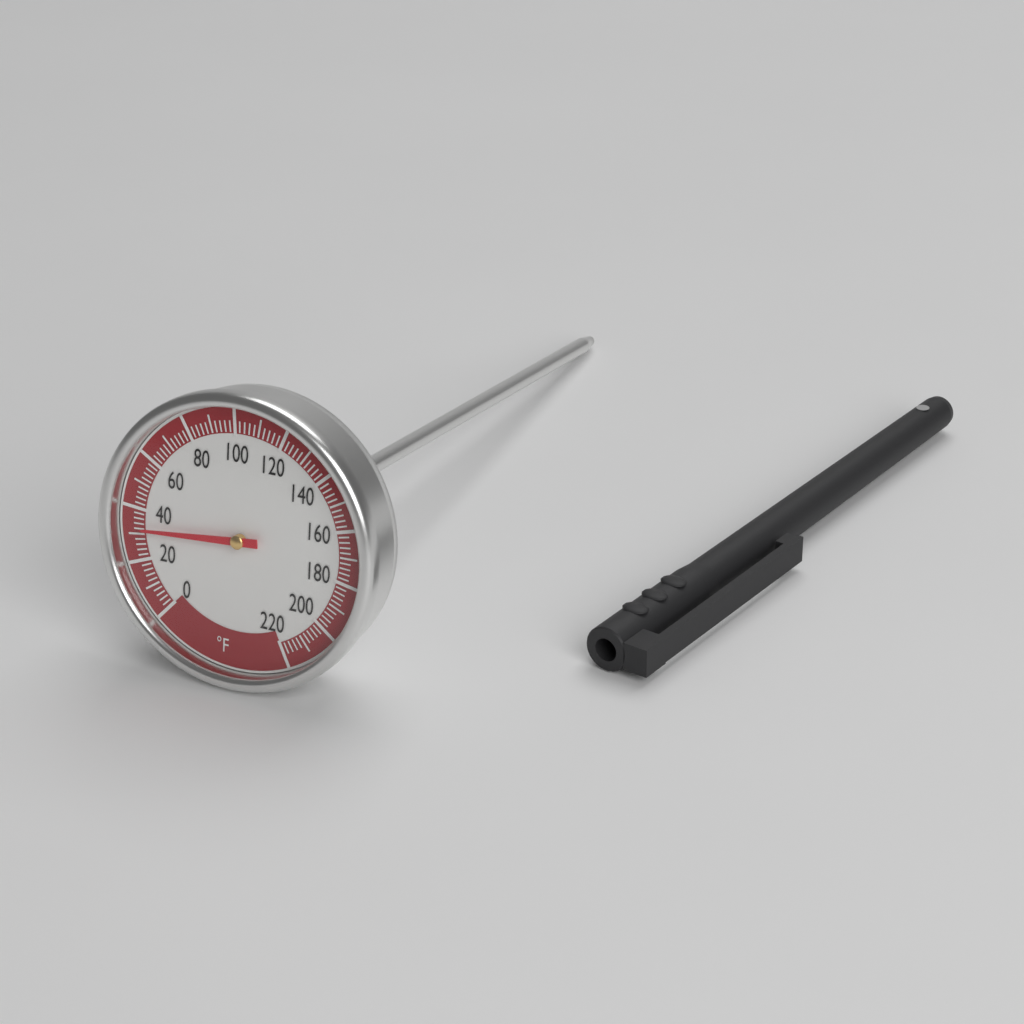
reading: 32 °F
